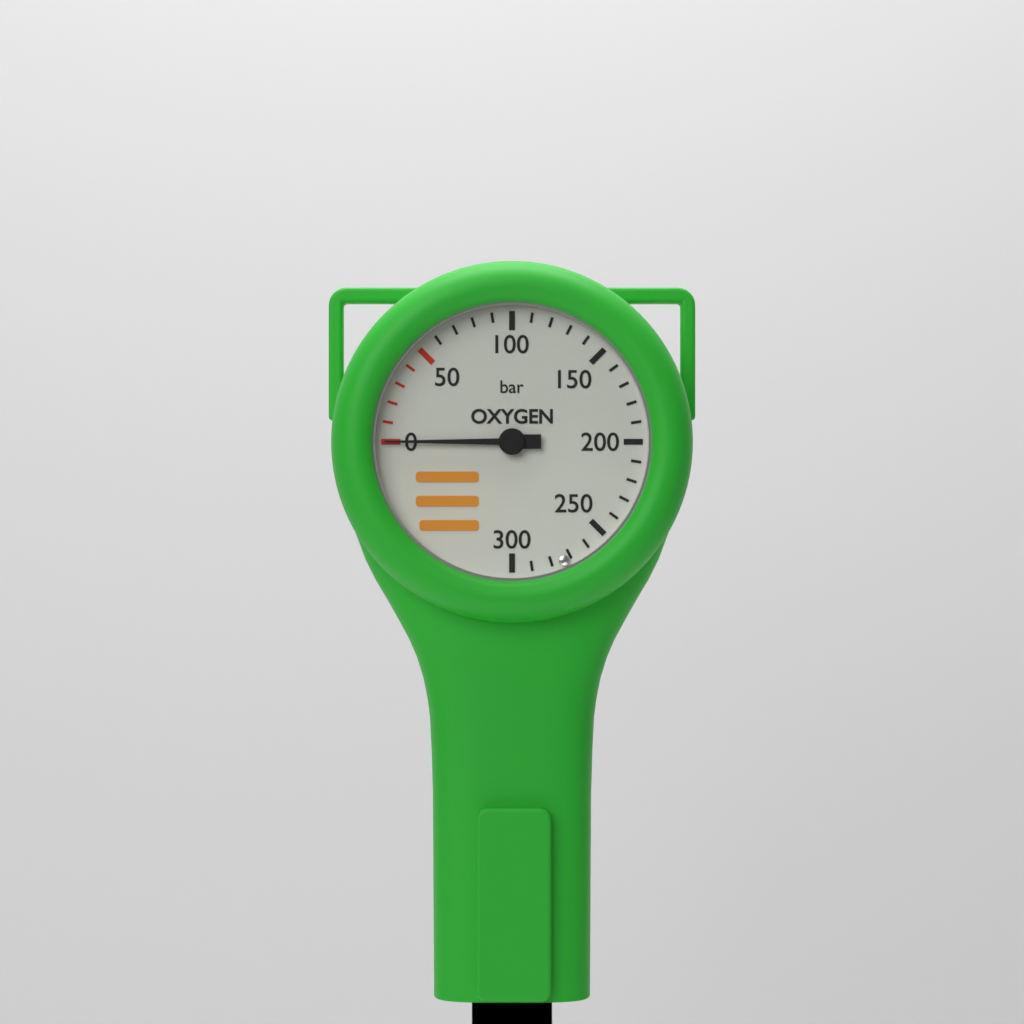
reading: 0 bar
